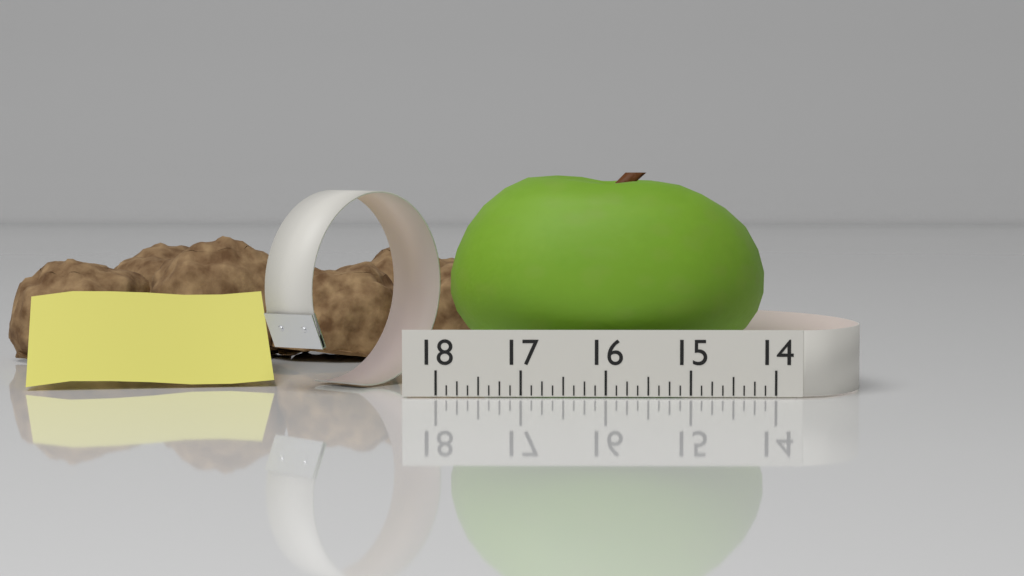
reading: 17.875 (no unit)
